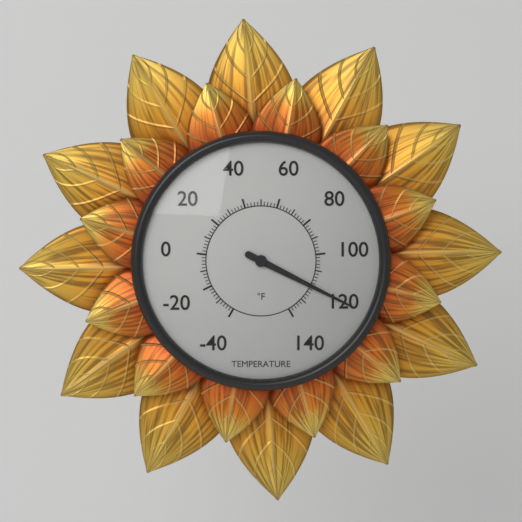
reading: 120 °F
